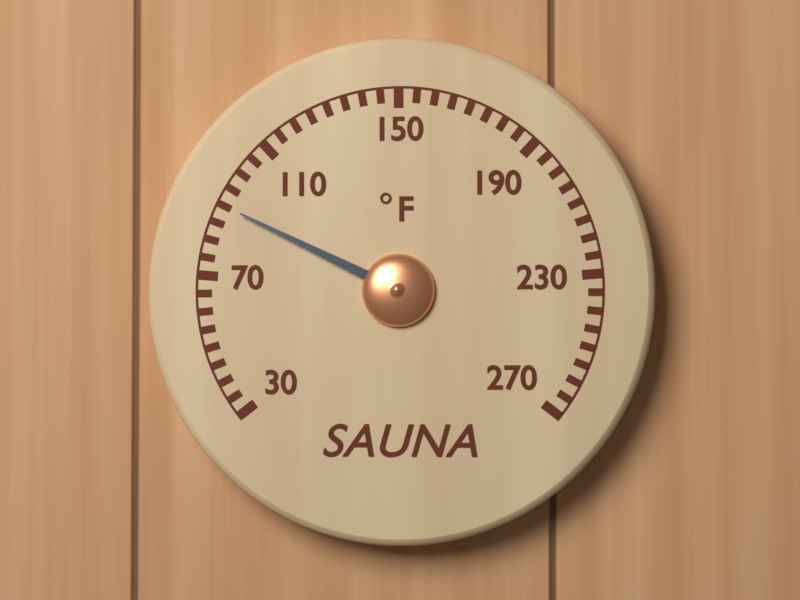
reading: 90 °F
